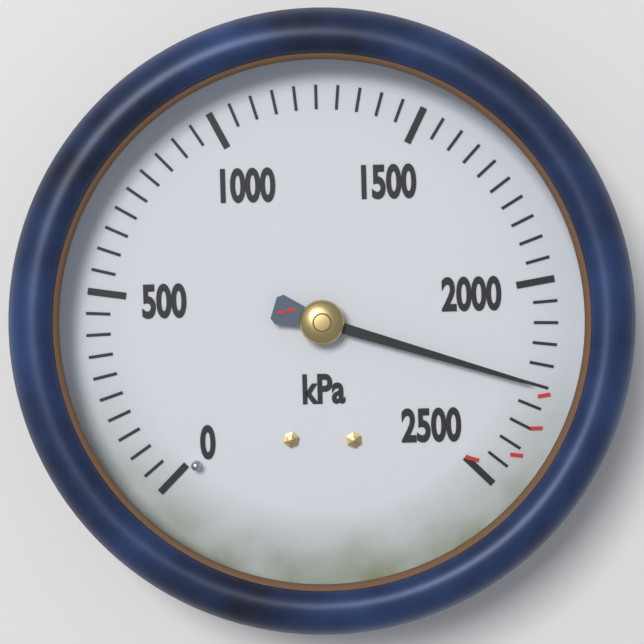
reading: 2250 kPa
